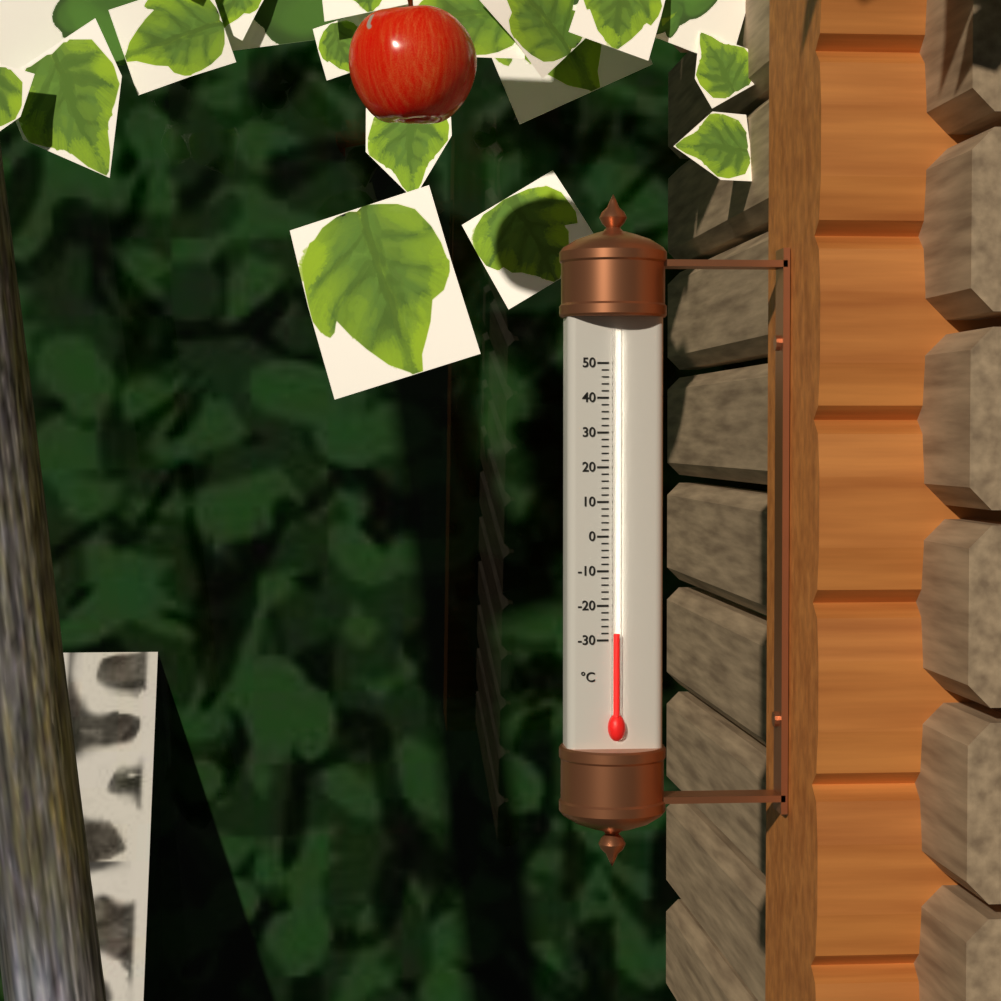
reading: -28 °C
